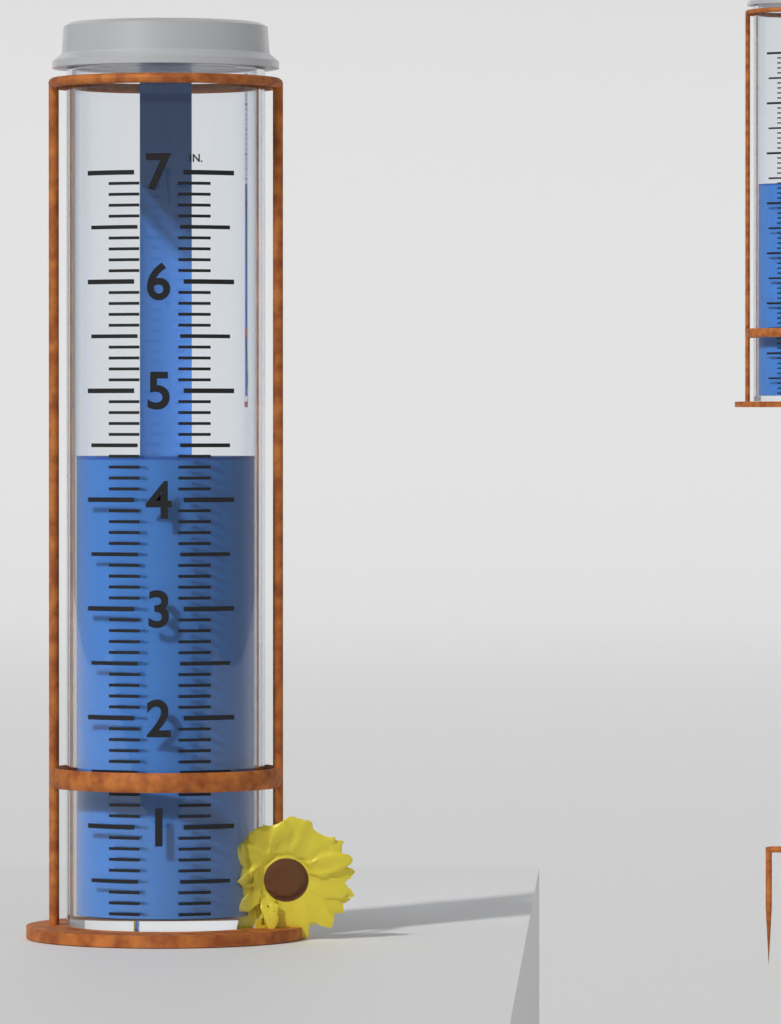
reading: 4.4 in
